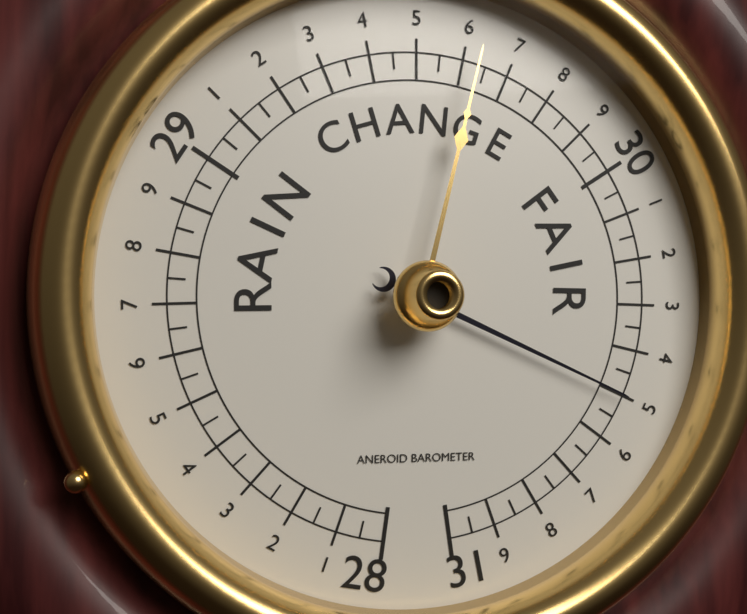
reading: 30.50 (no unit)
